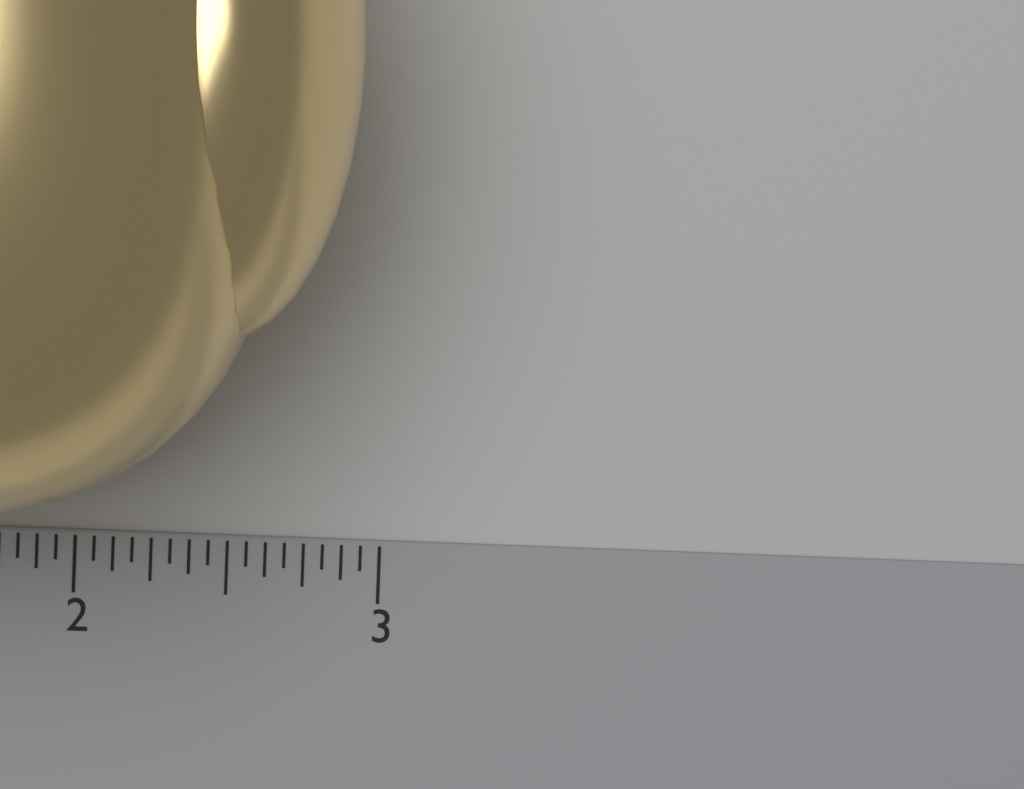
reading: 2.9375 inch
